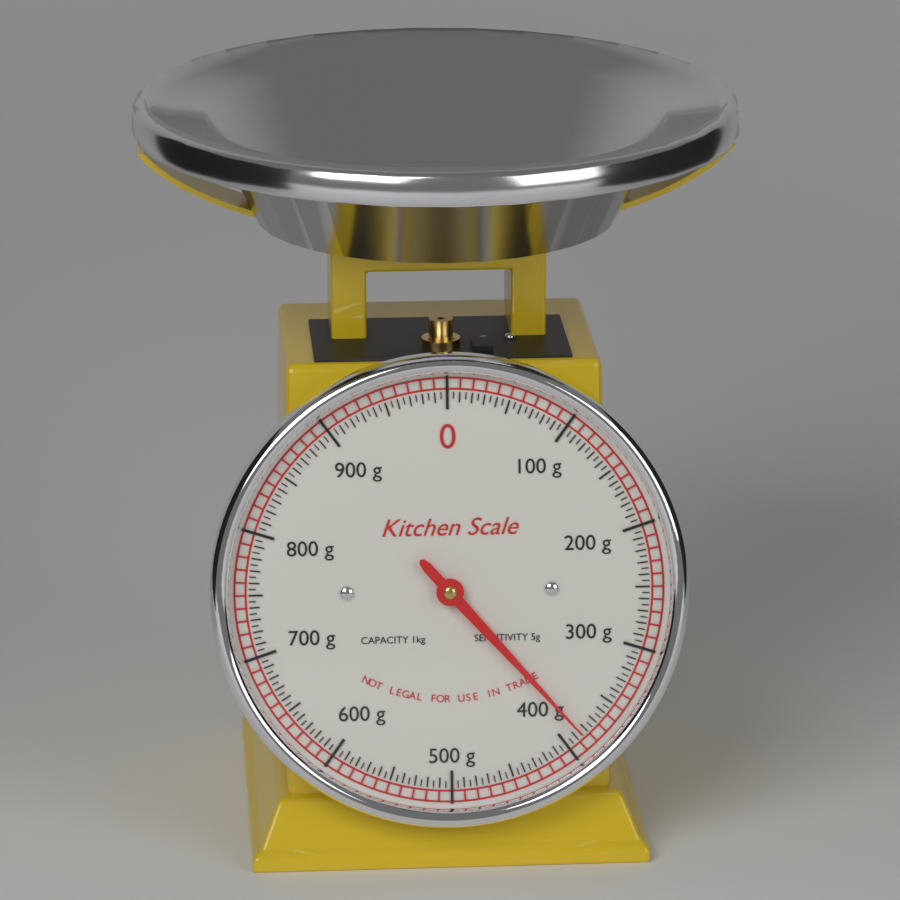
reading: 385 g
